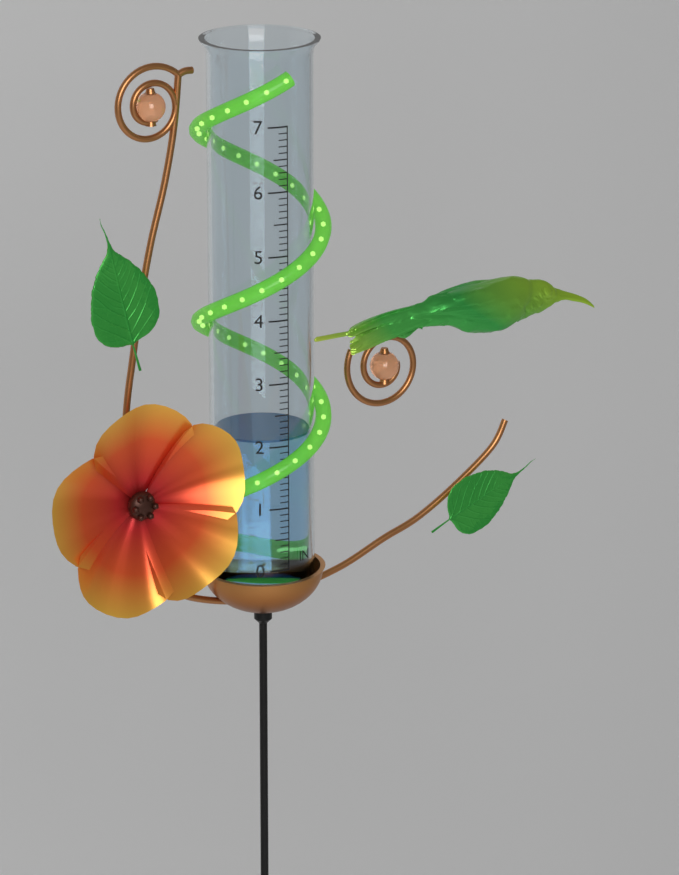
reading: 2.1 in
